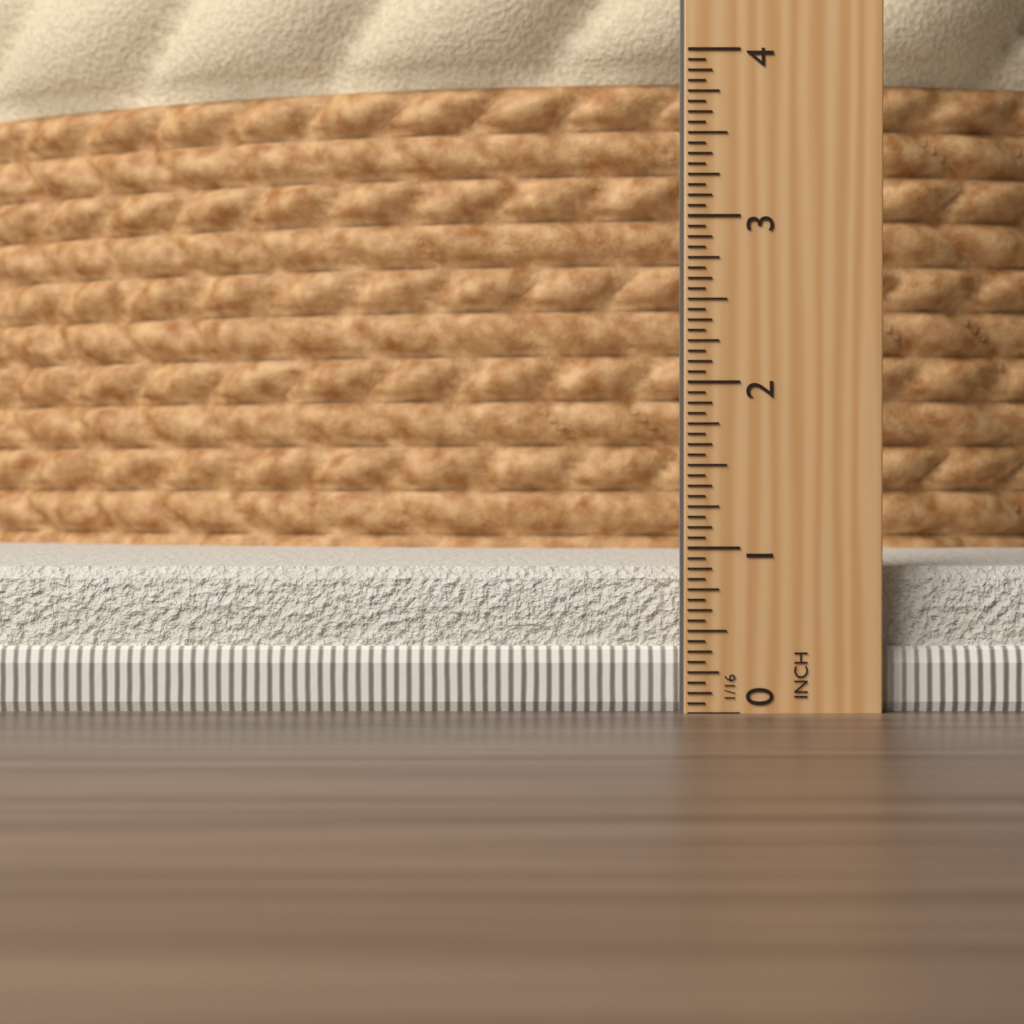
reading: 0.8750 in
